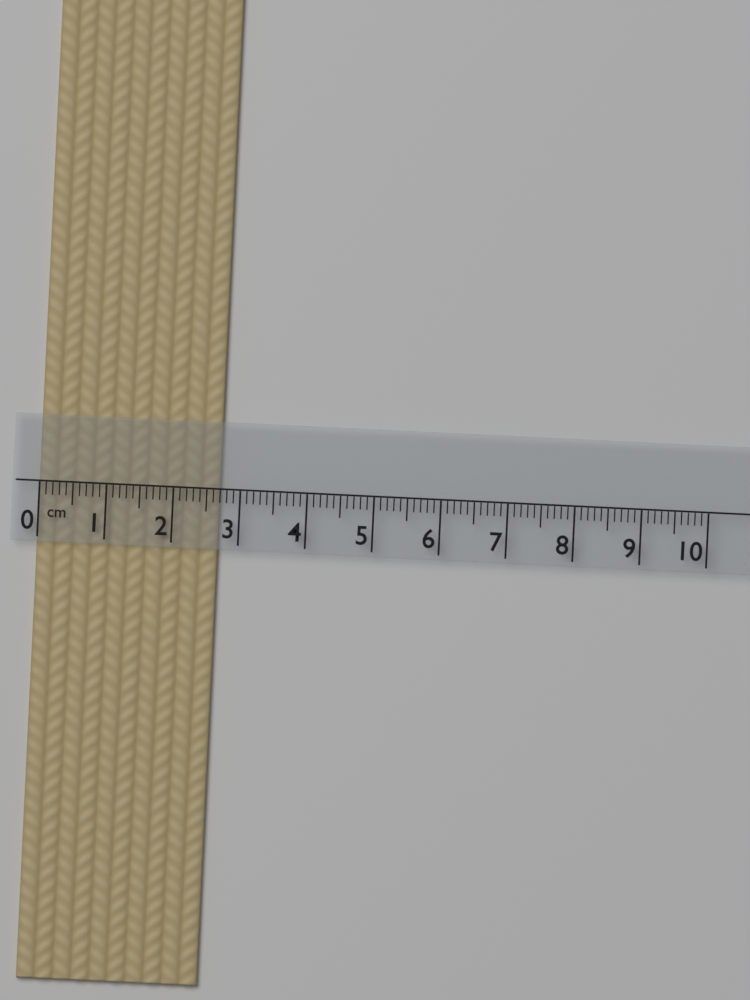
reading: 2.7 cm
